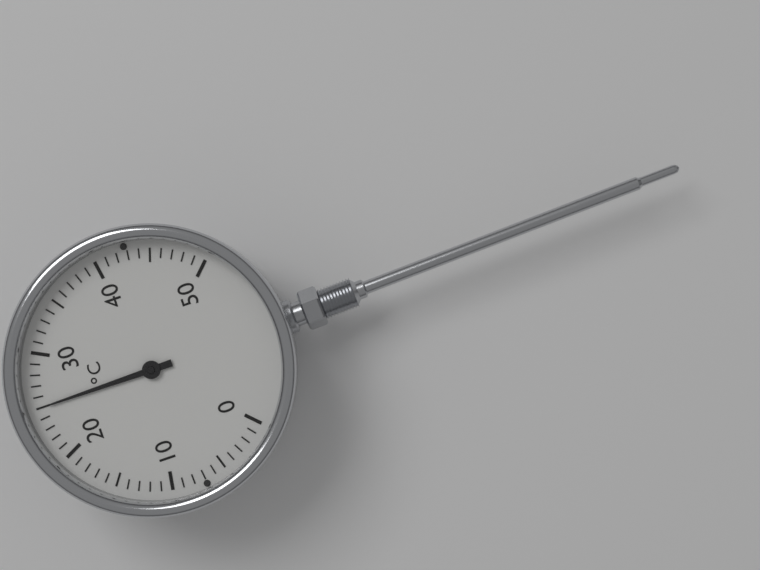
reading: 25 °C
